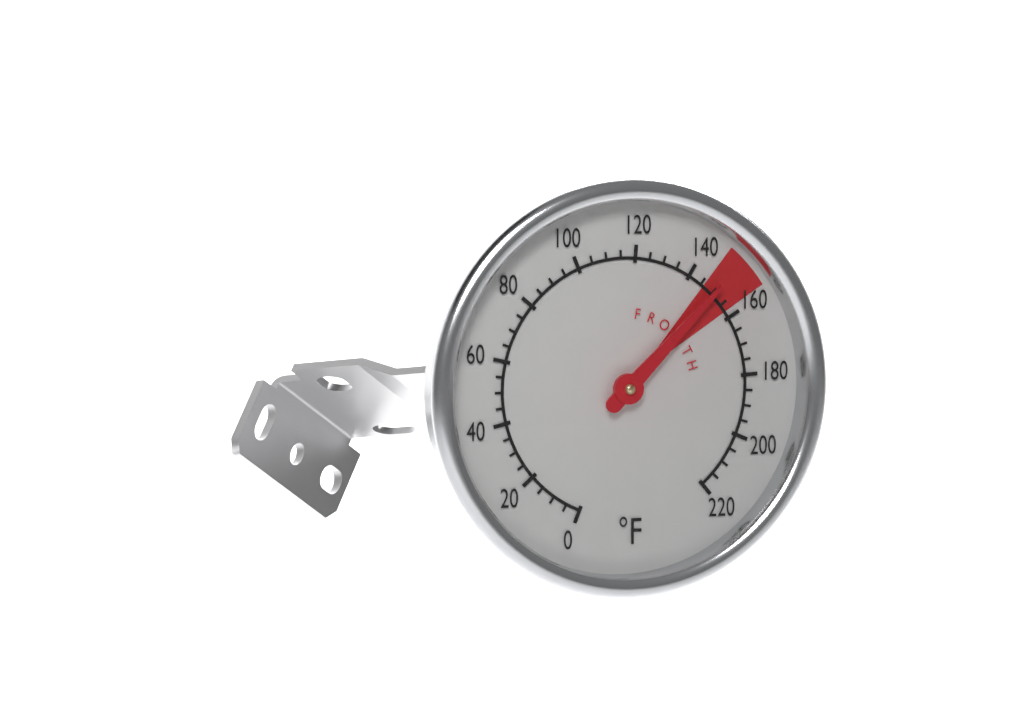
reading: 150 °F
